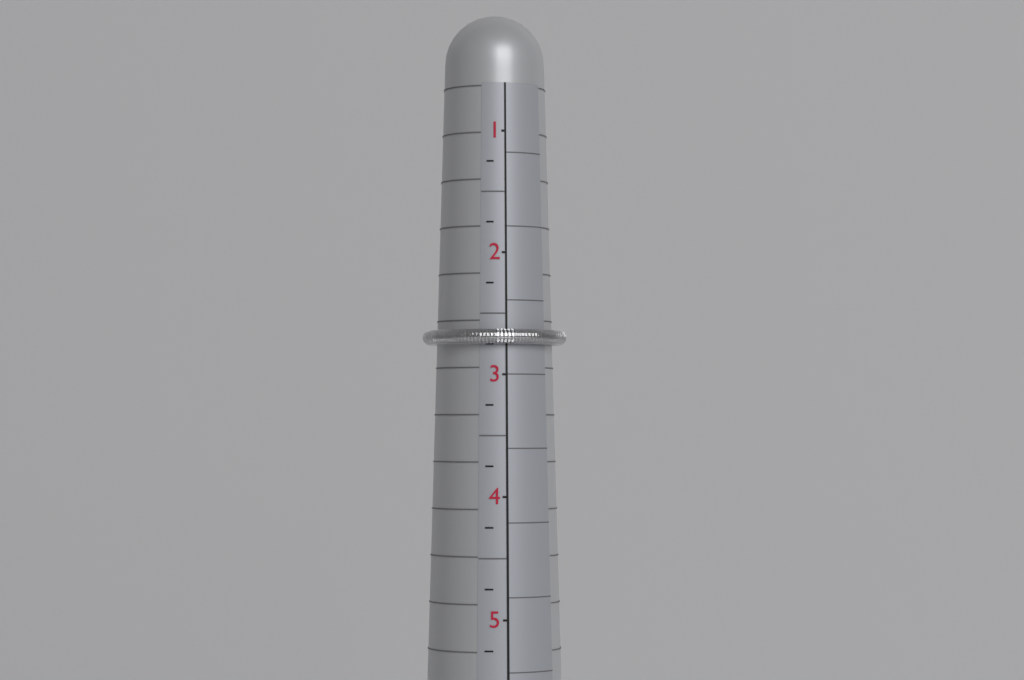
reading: 2.75 (no unit)
